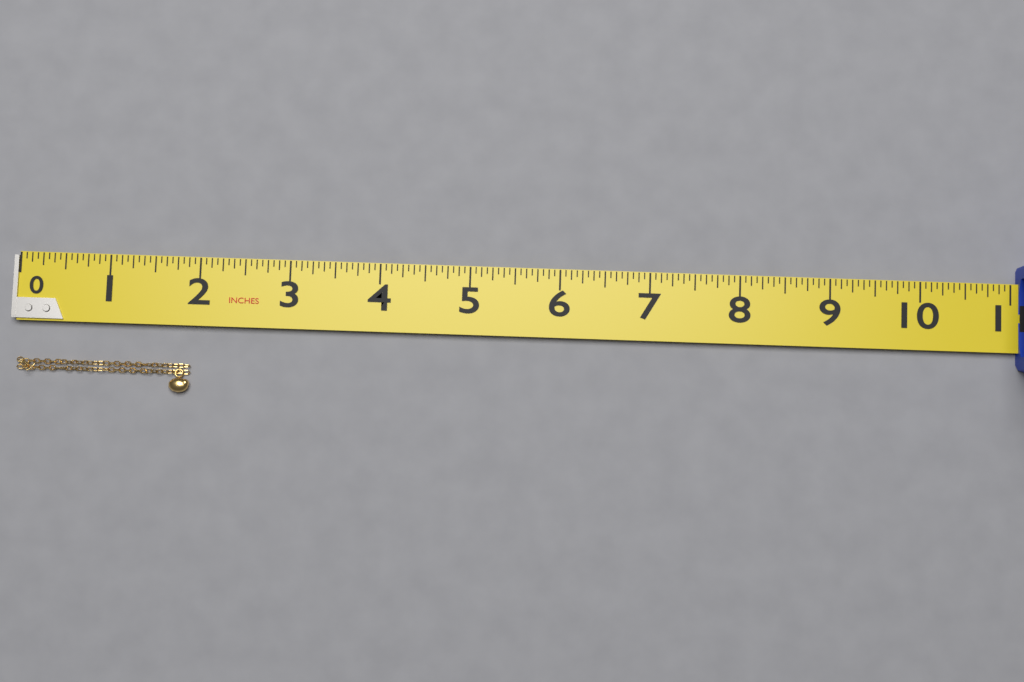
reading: 1.9375 in
